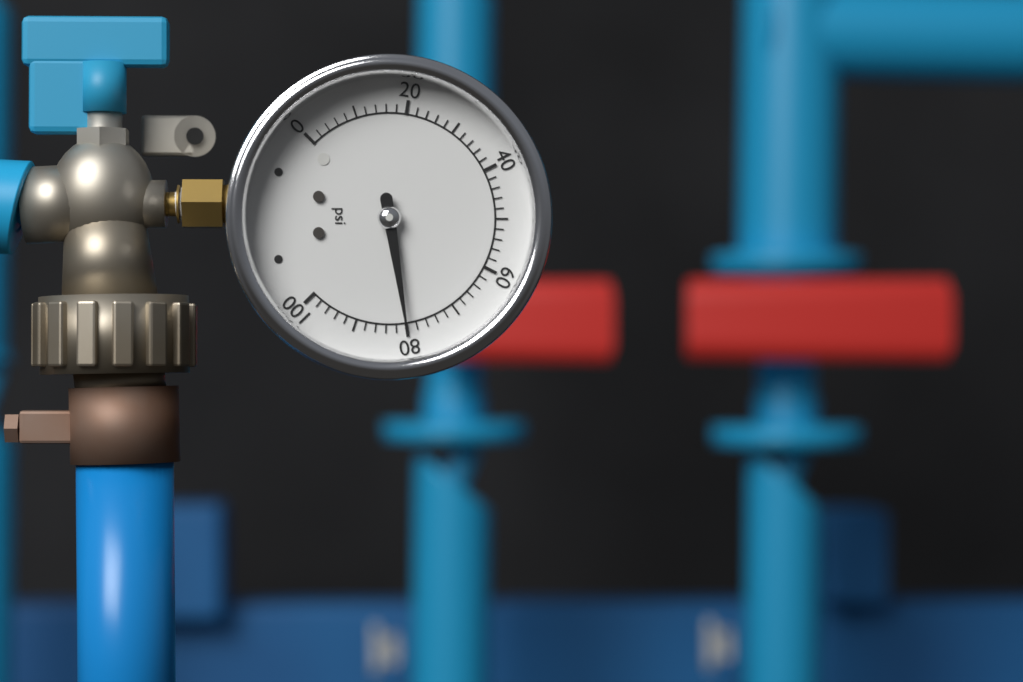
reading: 80 psi
